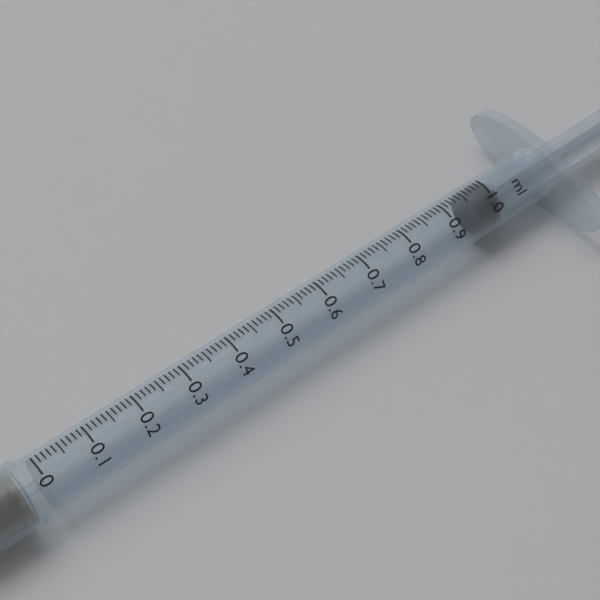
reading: 0.96 ml
